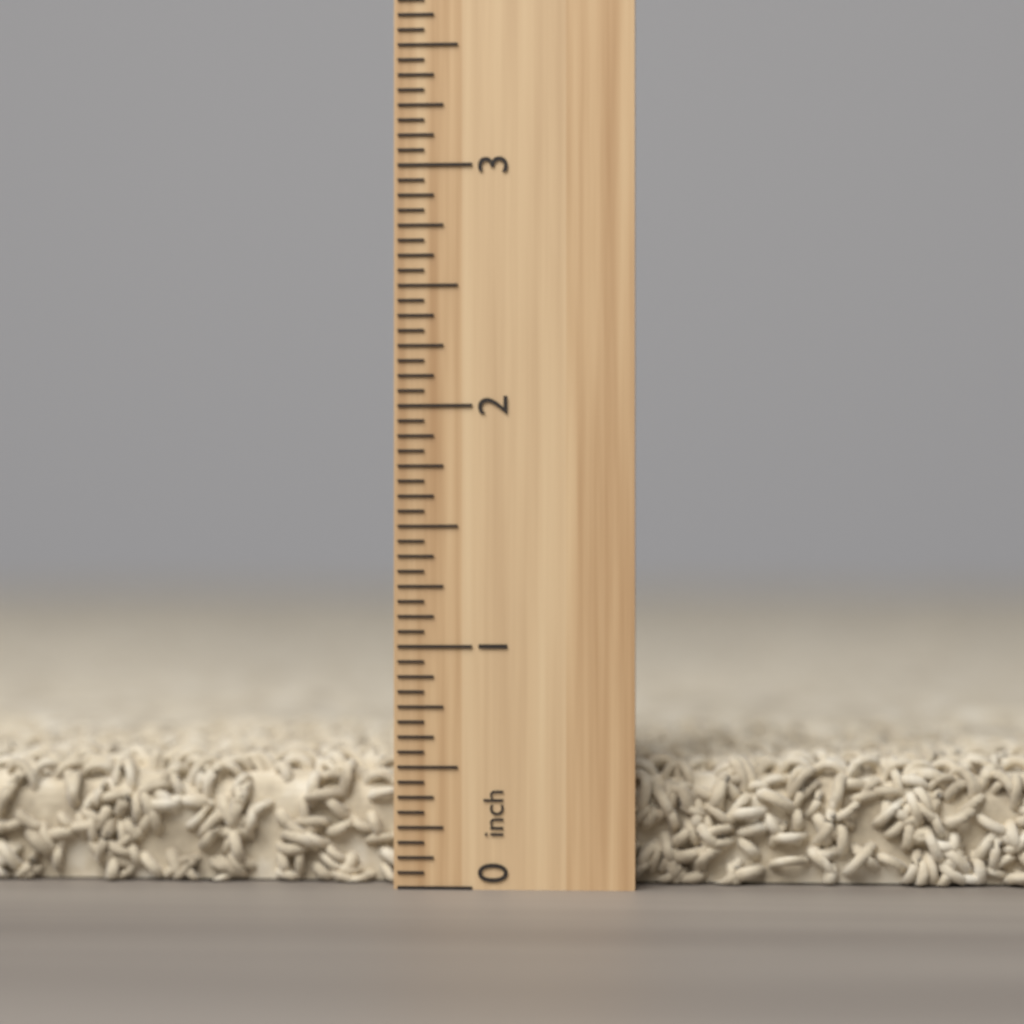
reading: 0.5625 inch
